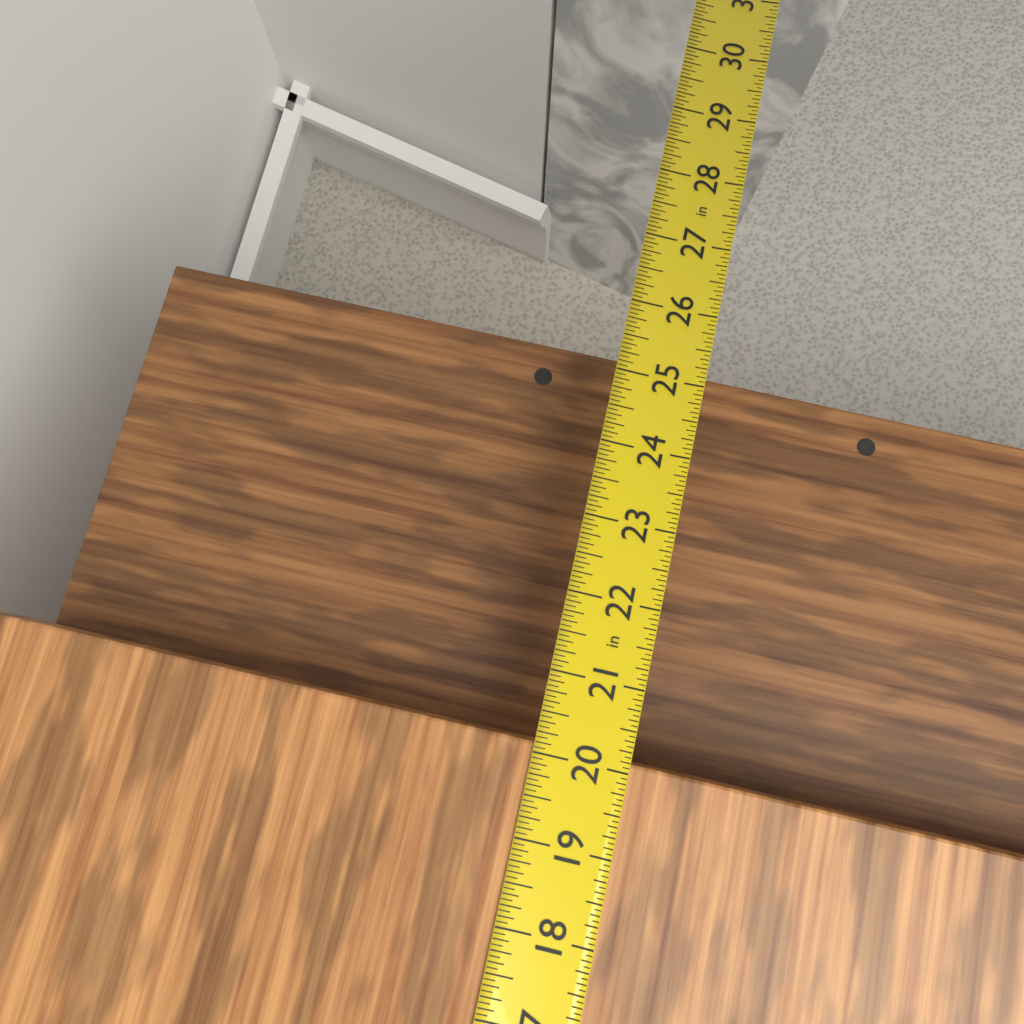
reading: 20.1250 in
